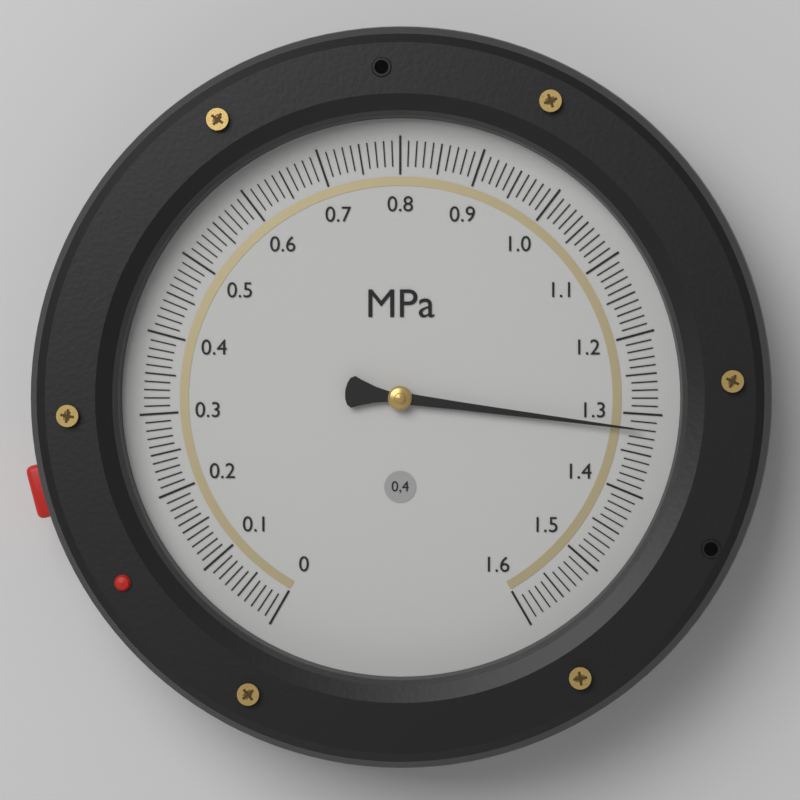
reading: 1.32 MPa
